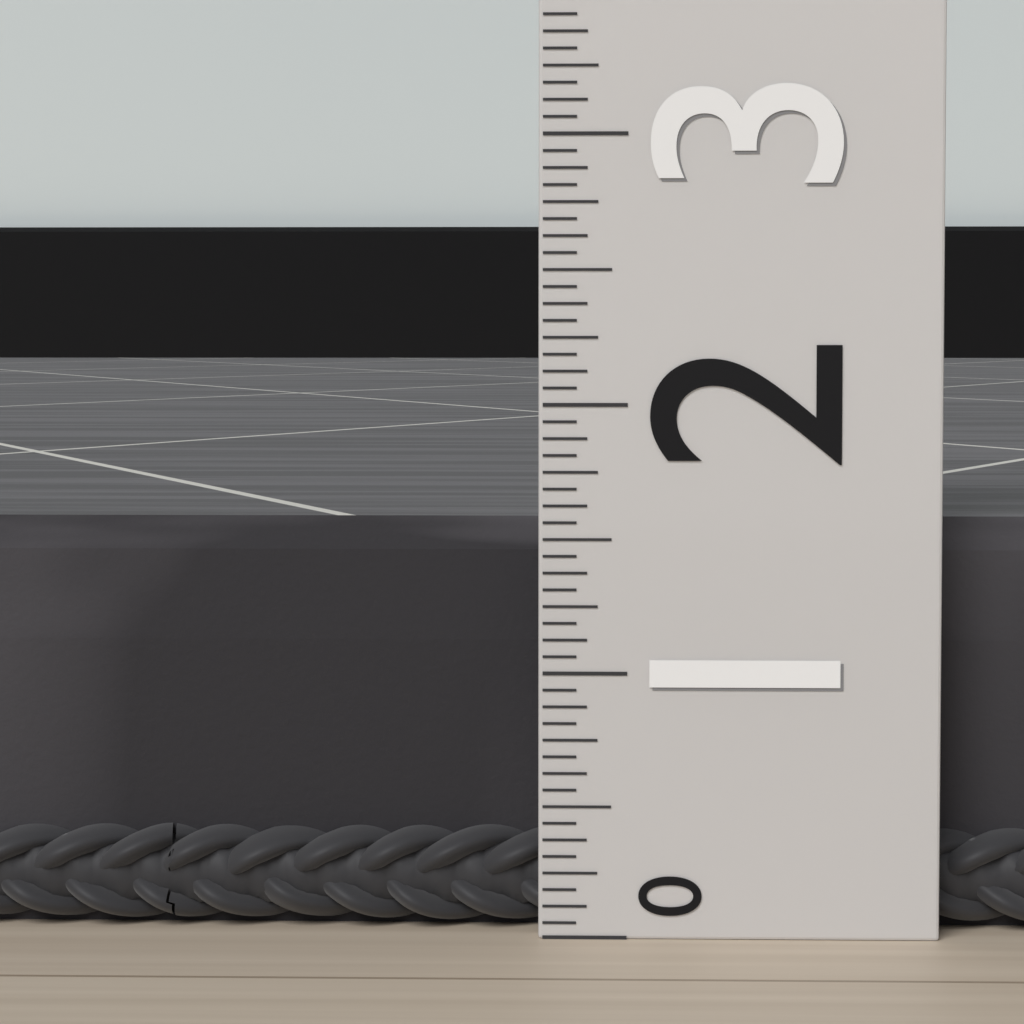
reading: 1.5625 (no unit)
